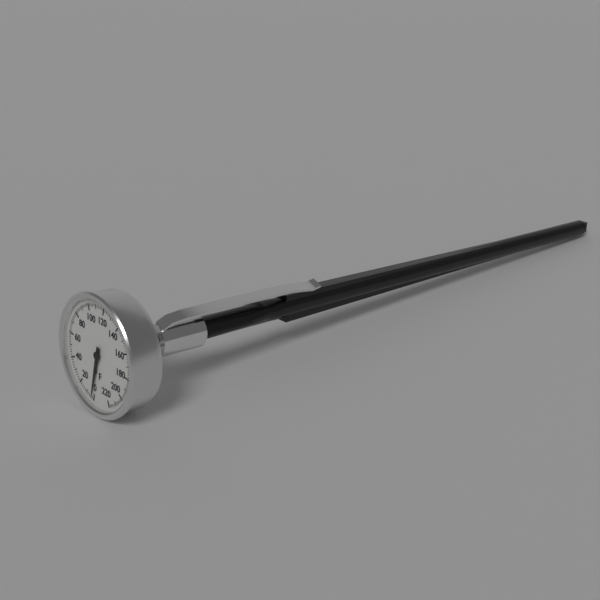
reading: 2 °F
